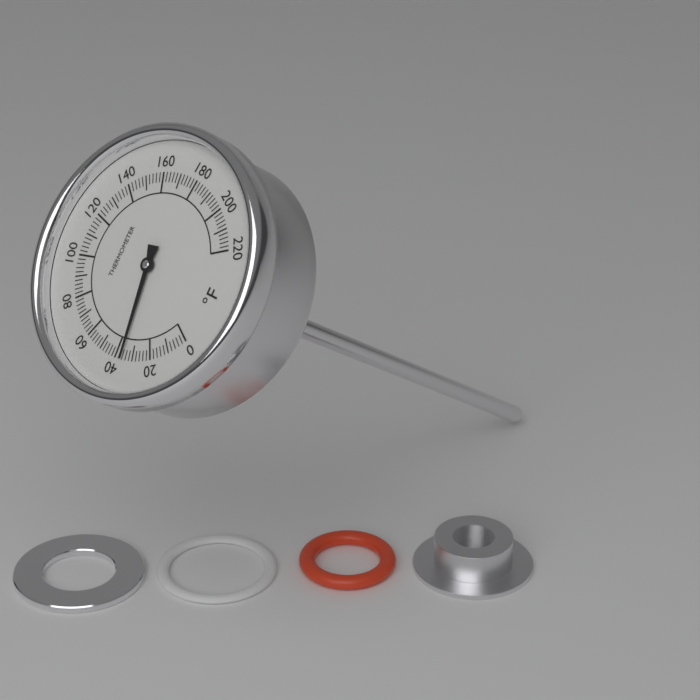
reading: 36 °F
